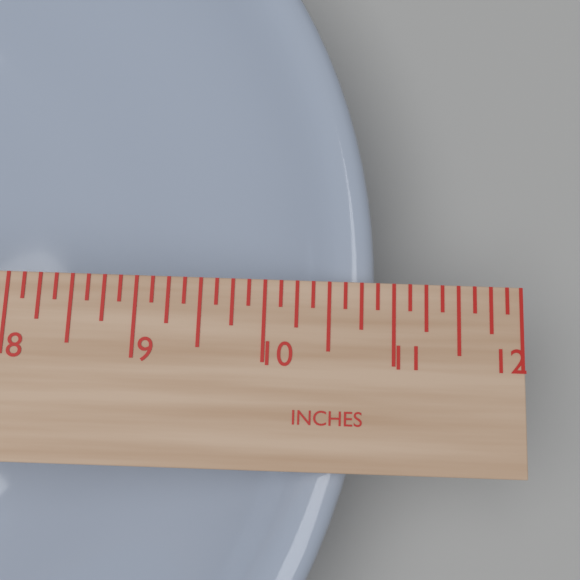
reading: 10.875 in
